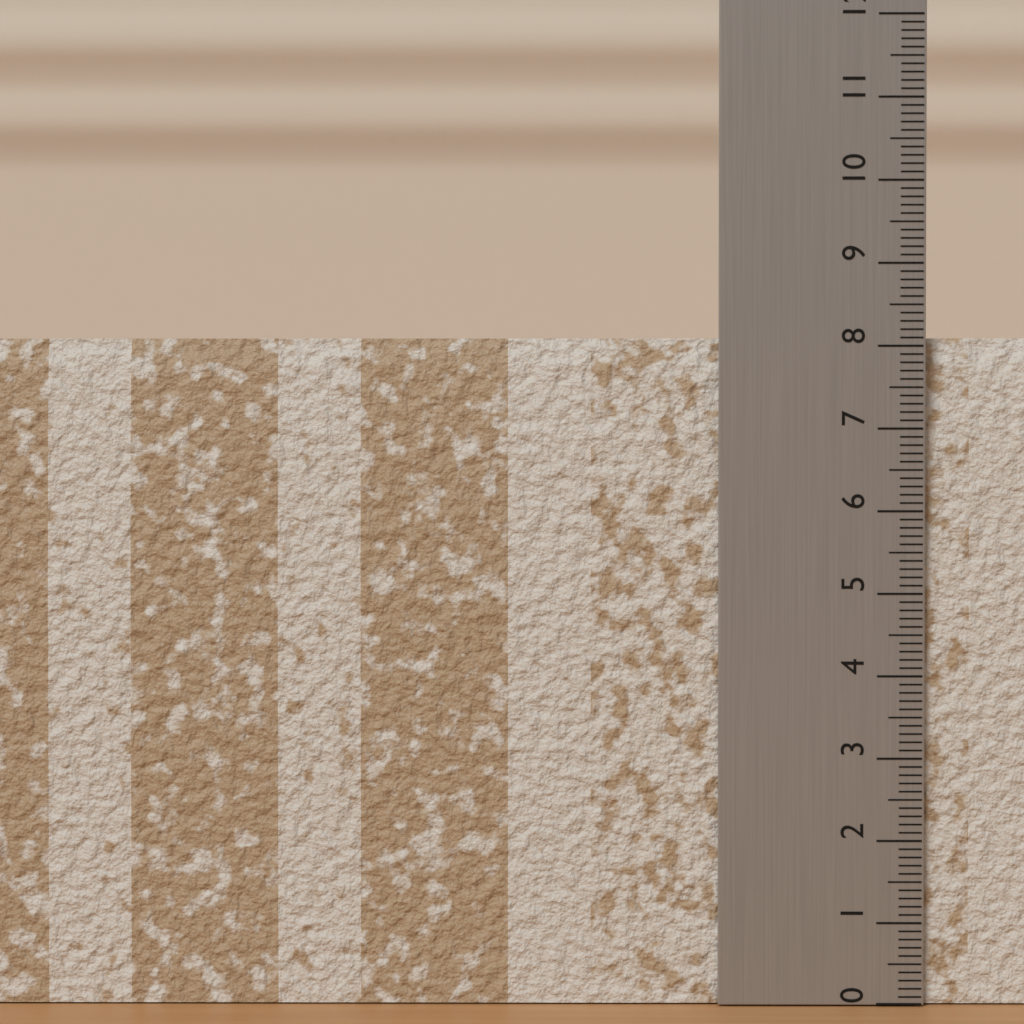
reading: 8.1 (no unit)
